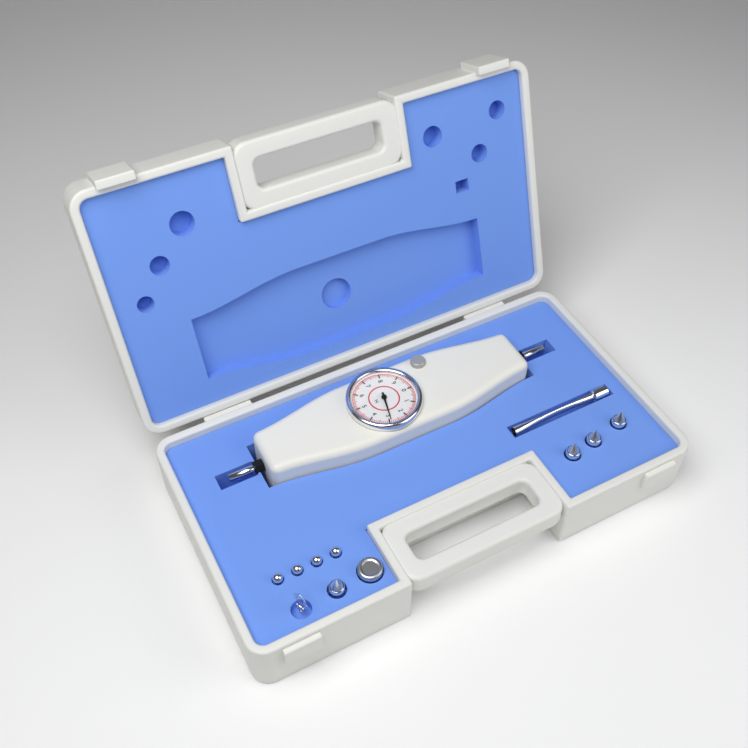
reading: 2.9 N
